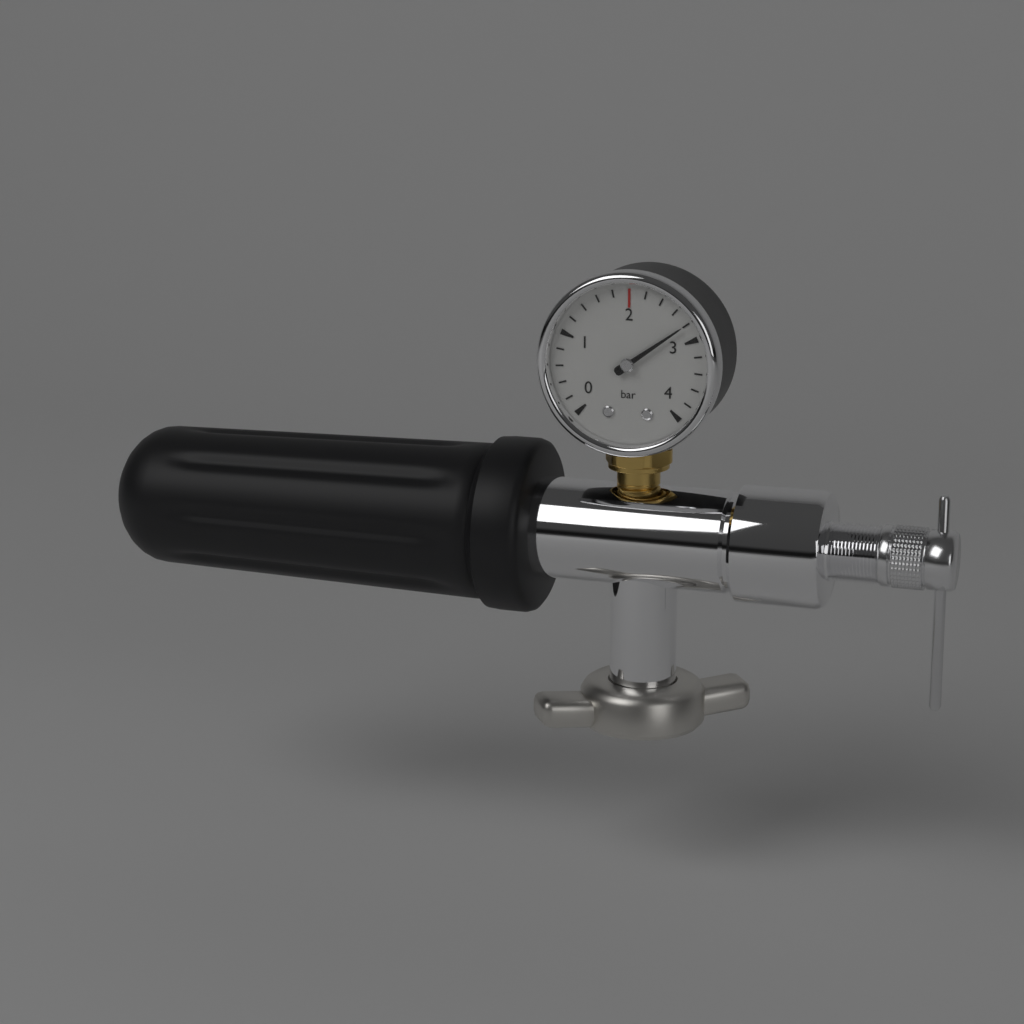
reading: 2.8 bar
